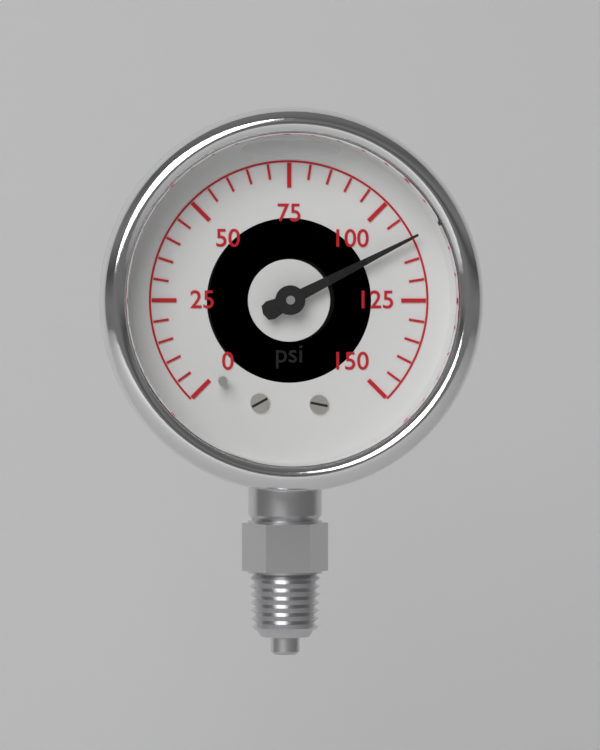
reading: 110 psi
